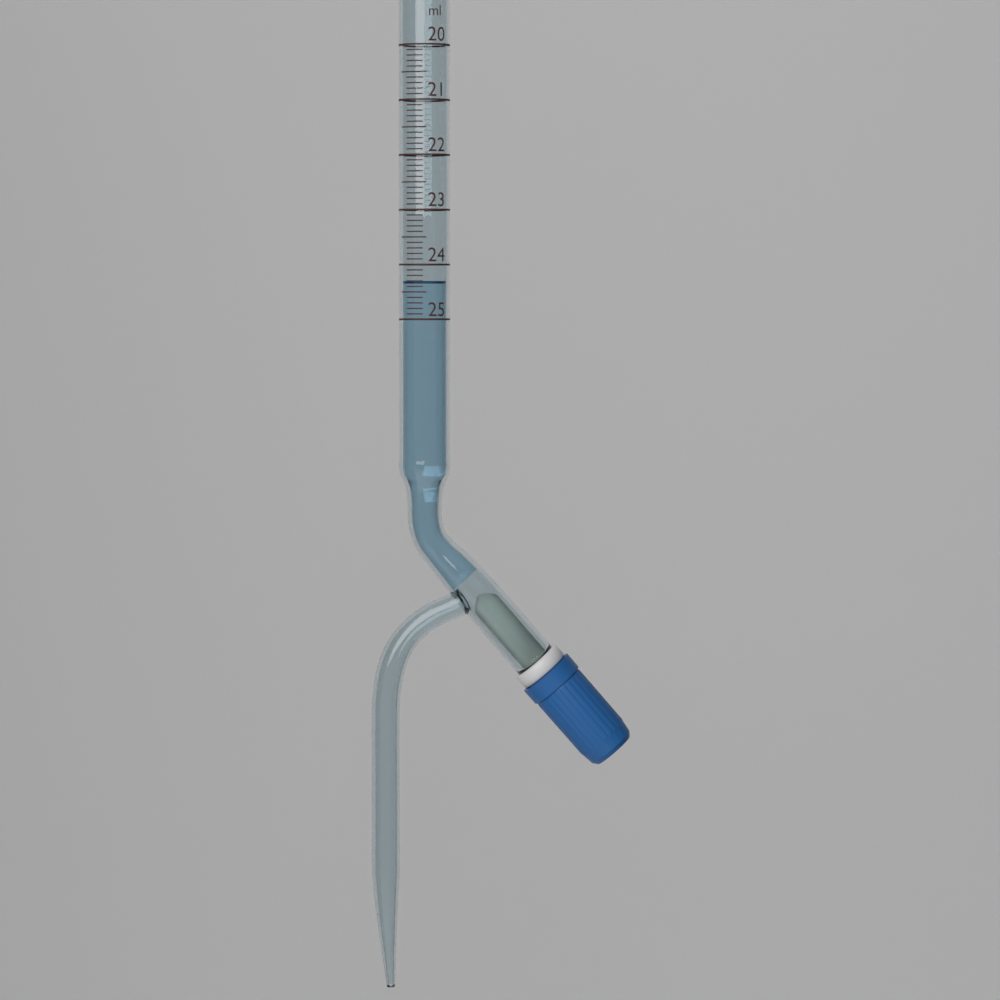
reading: 24.3 ml
